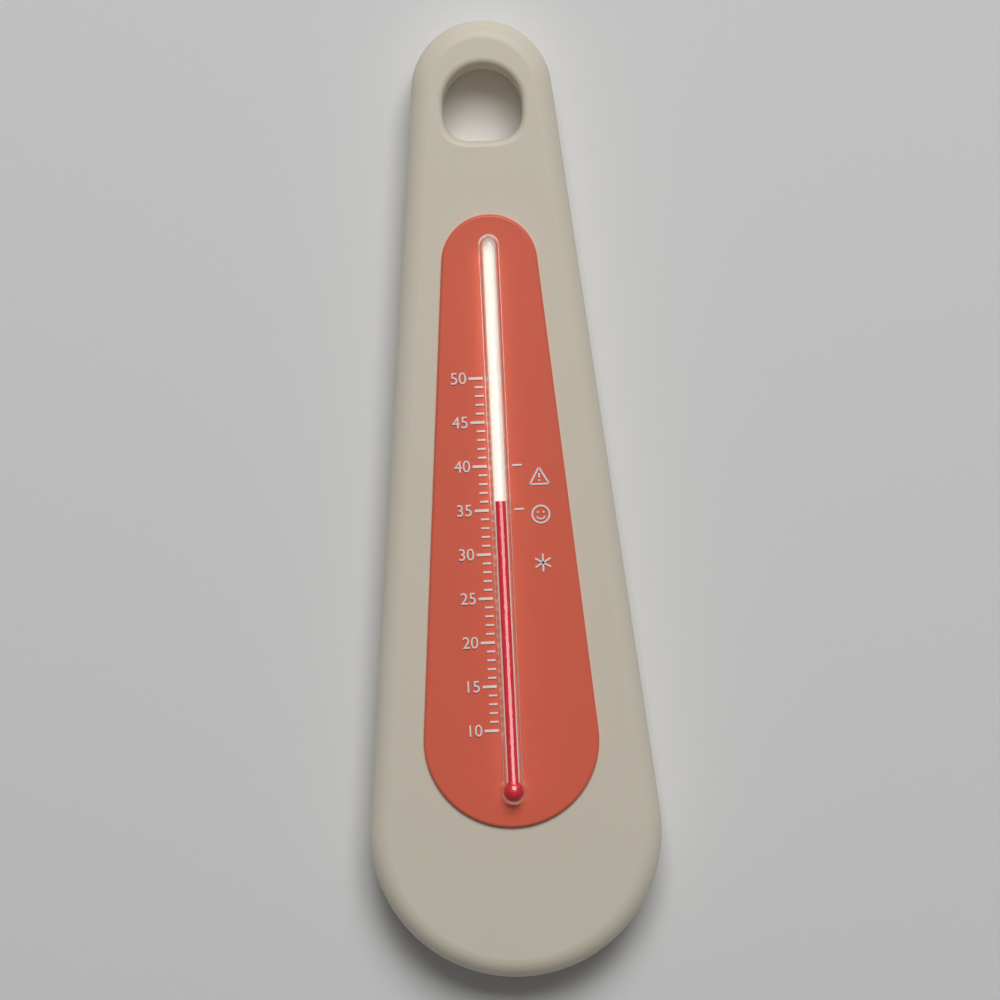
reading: 36 (no unit)
